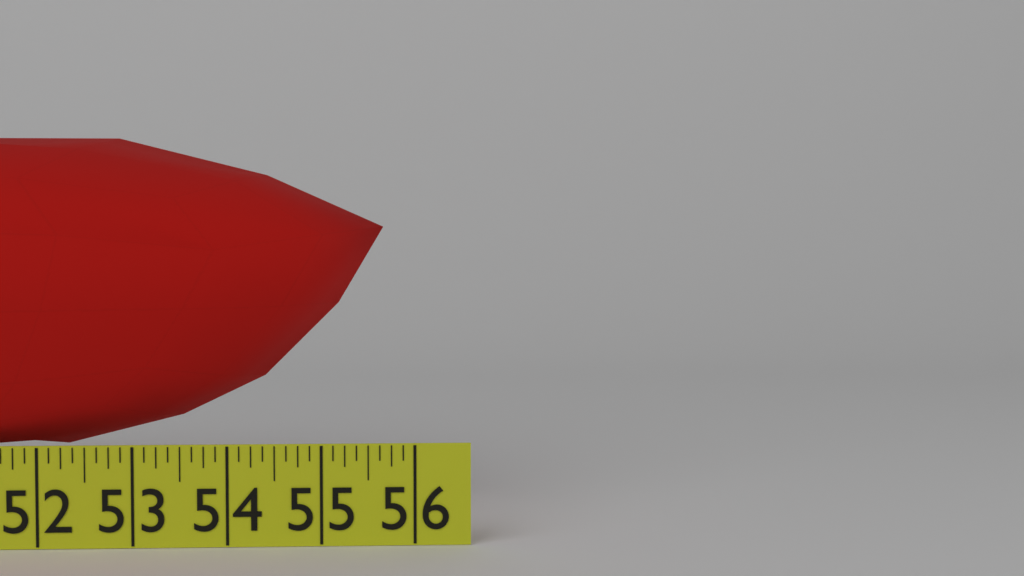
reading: 55.625 in
